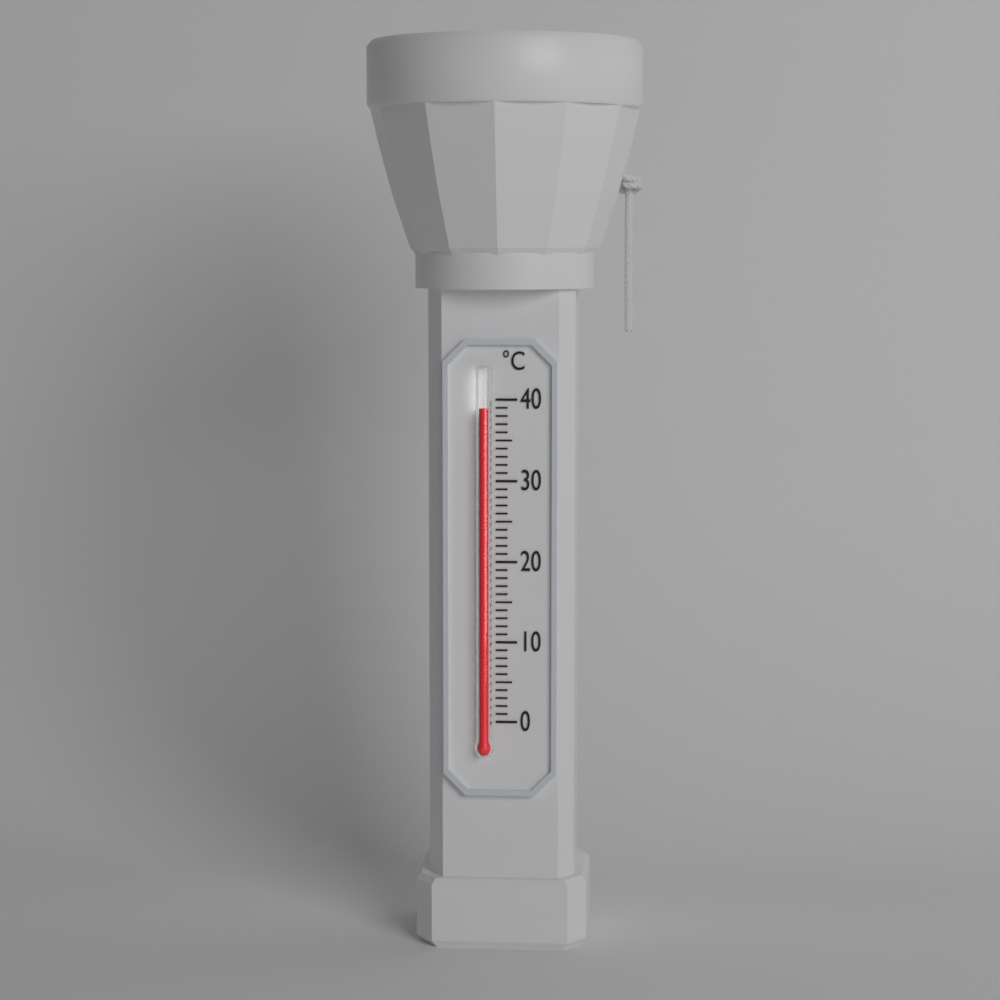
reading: 39 °C
